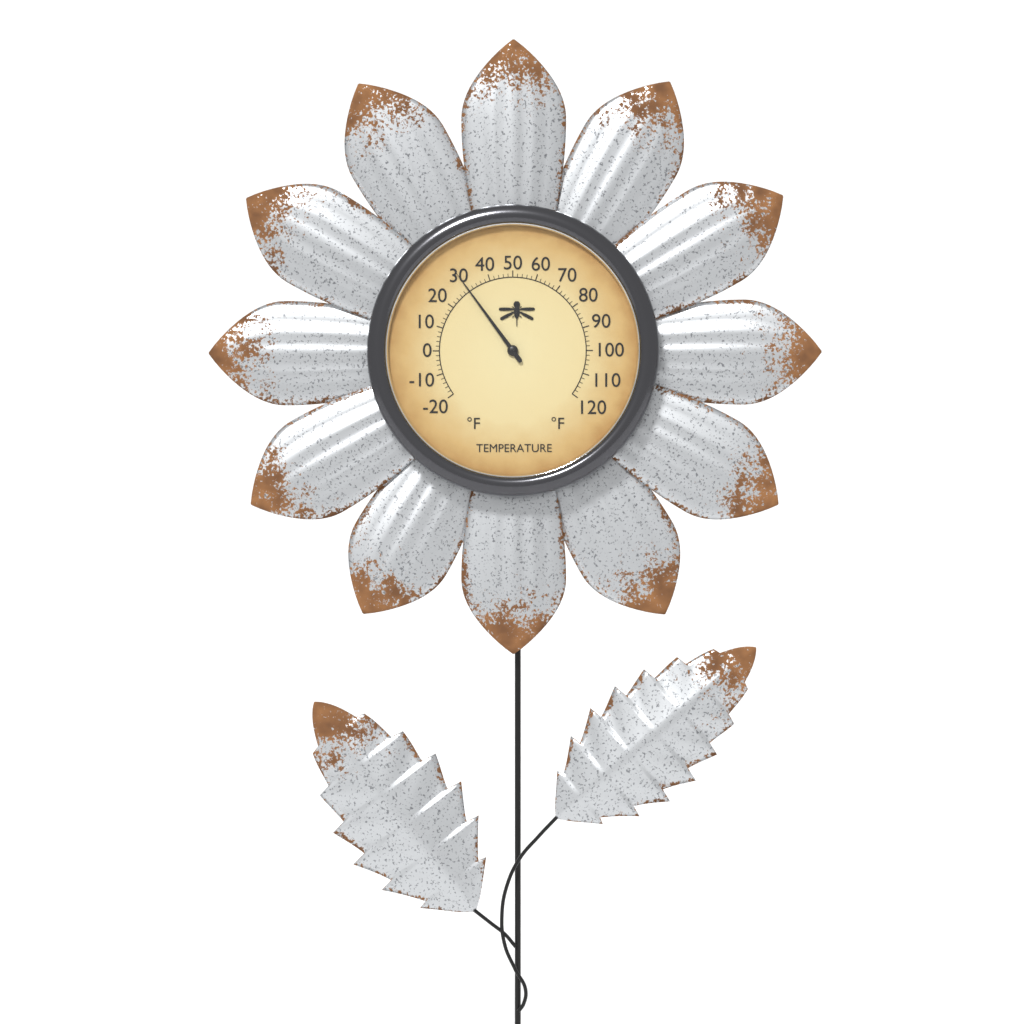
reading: 30 °F
